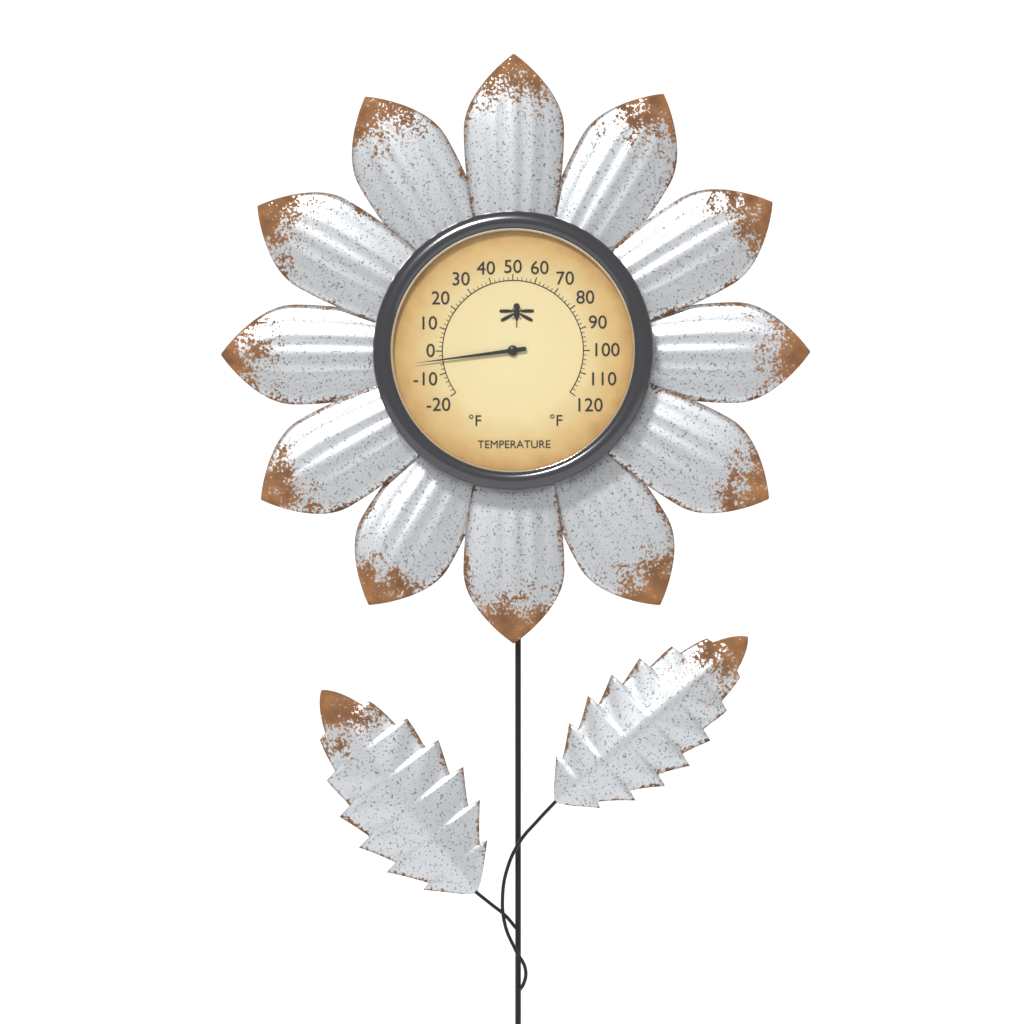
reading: -4 °F
